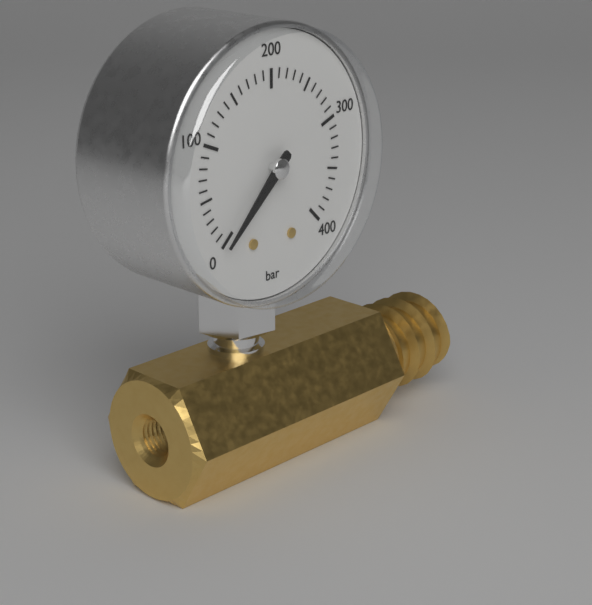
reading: 0 bar
